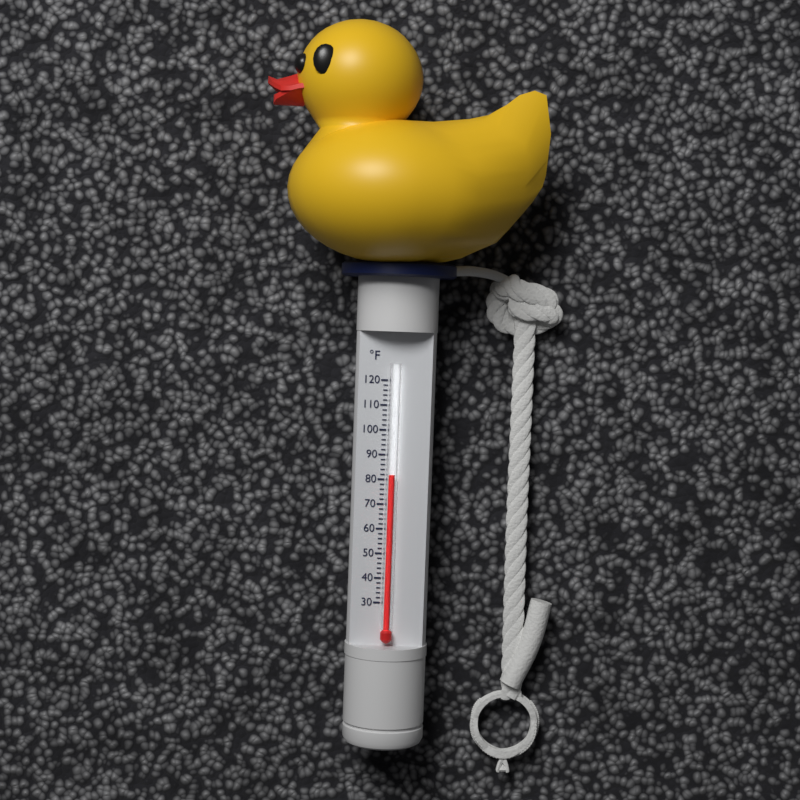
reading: 82 °F
